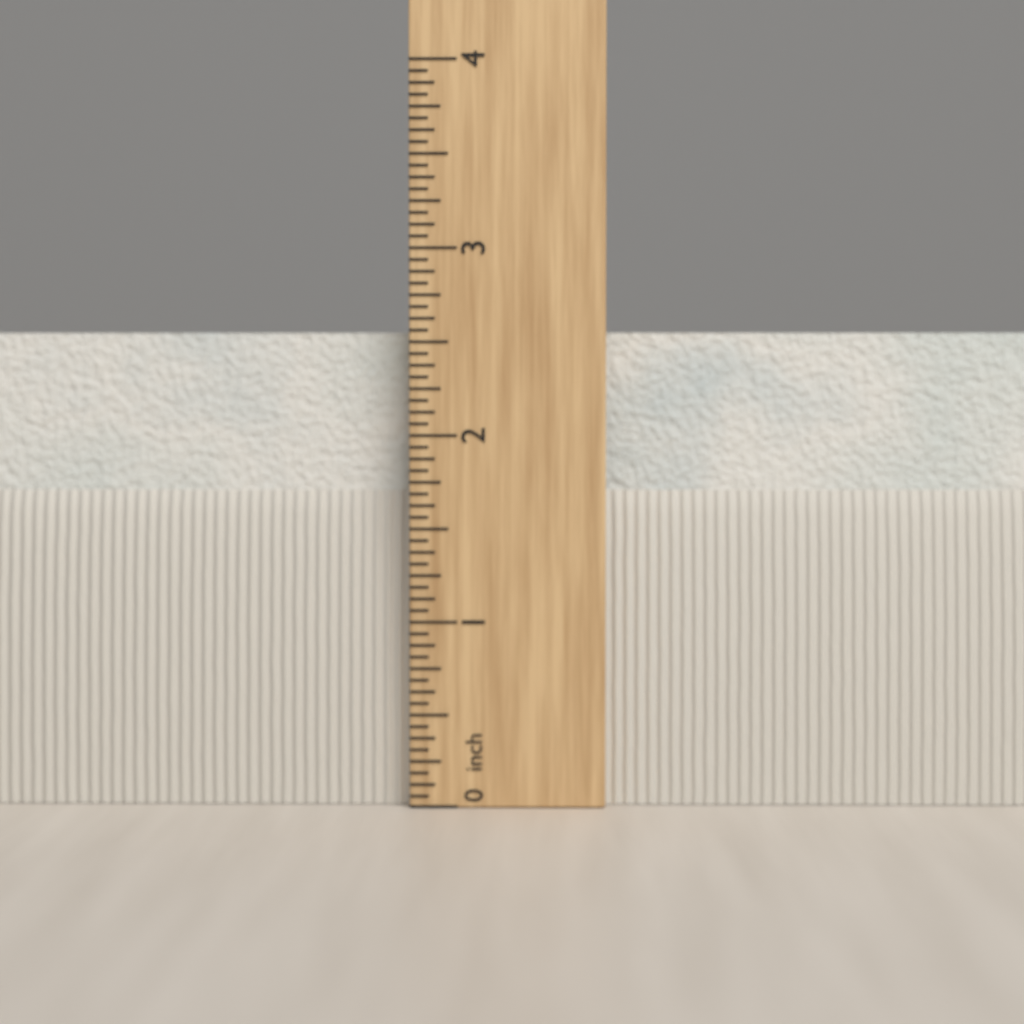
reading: 2.5625 in
